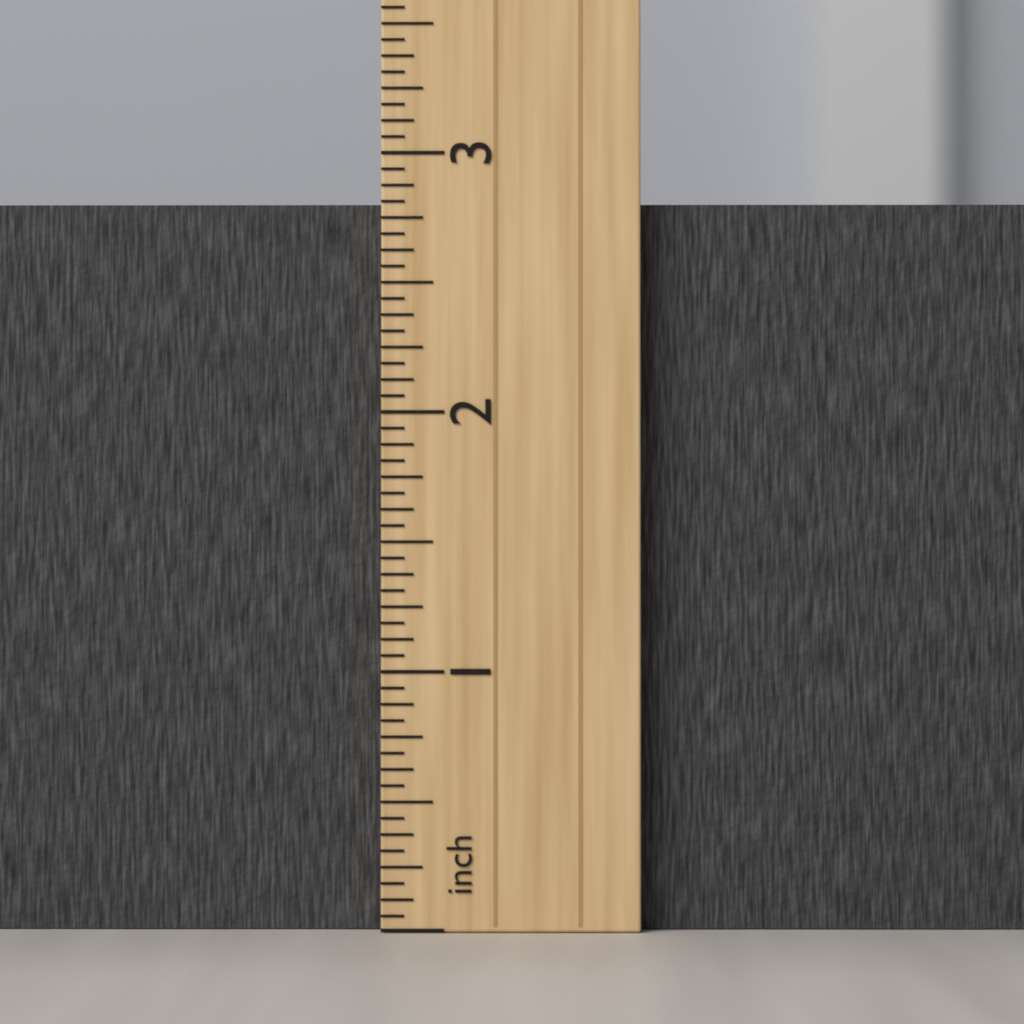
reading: 2.8125 inch
